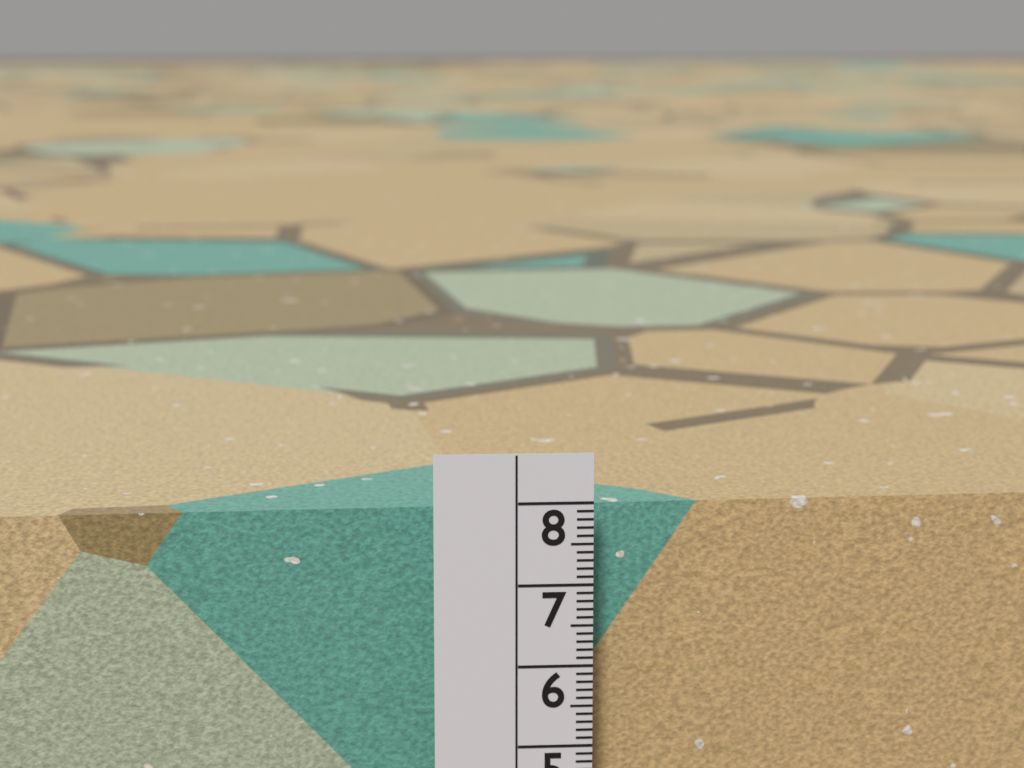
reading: 7.8 cm
